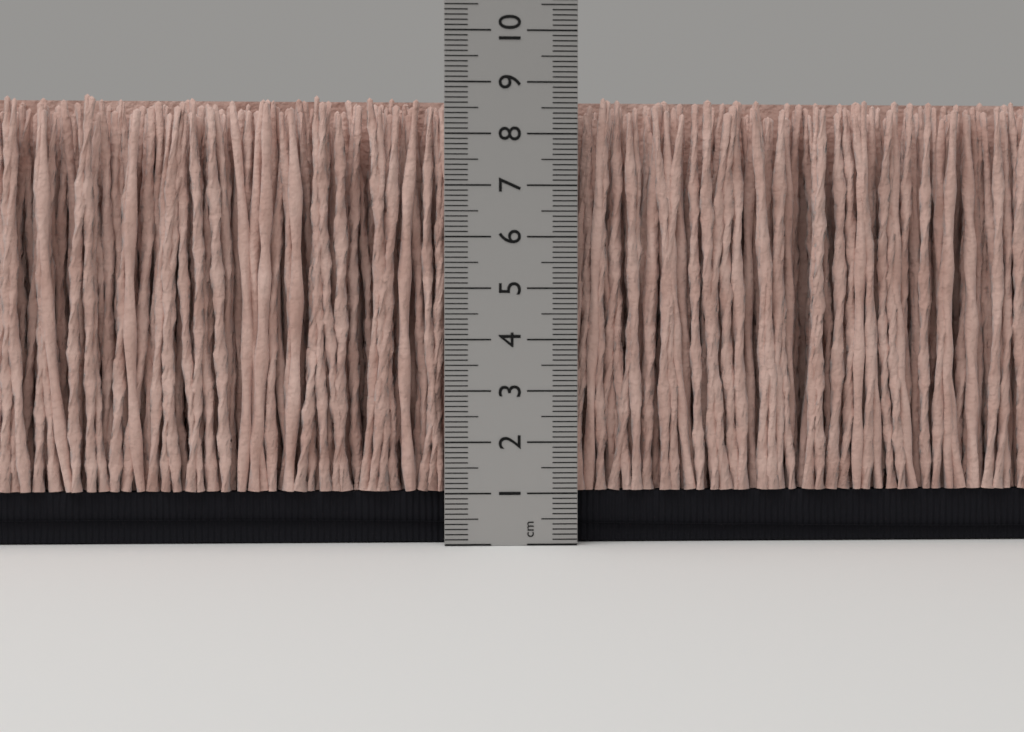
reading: 8.8 cm
